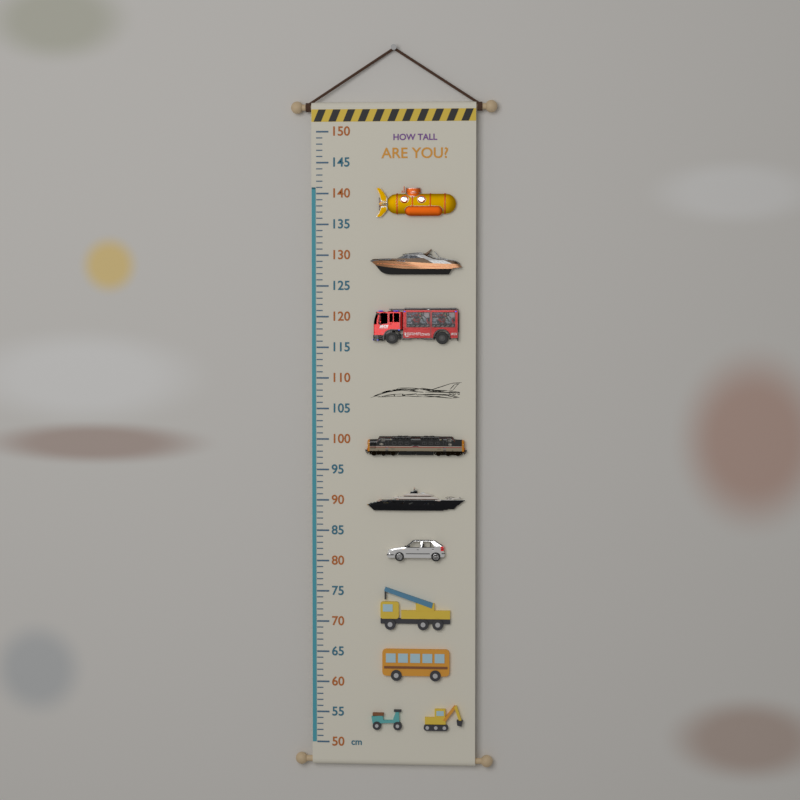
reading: 141 cm
